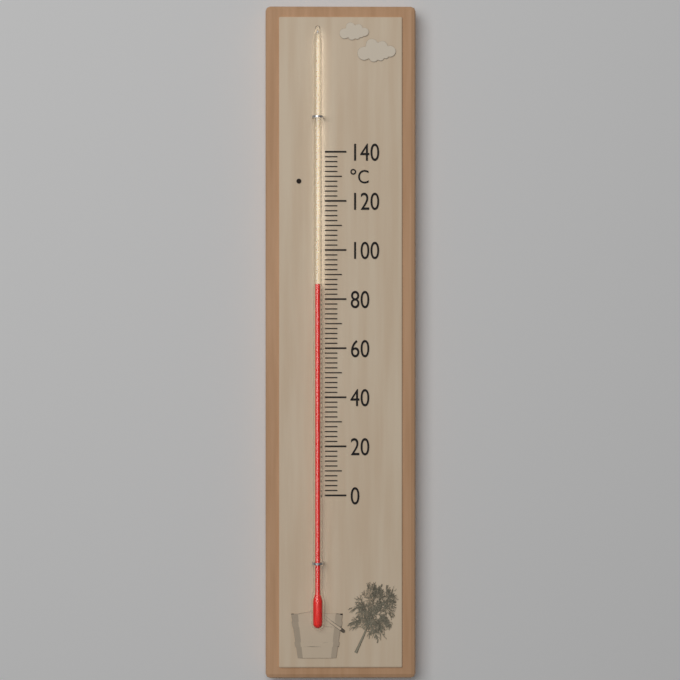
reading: 86 °C
